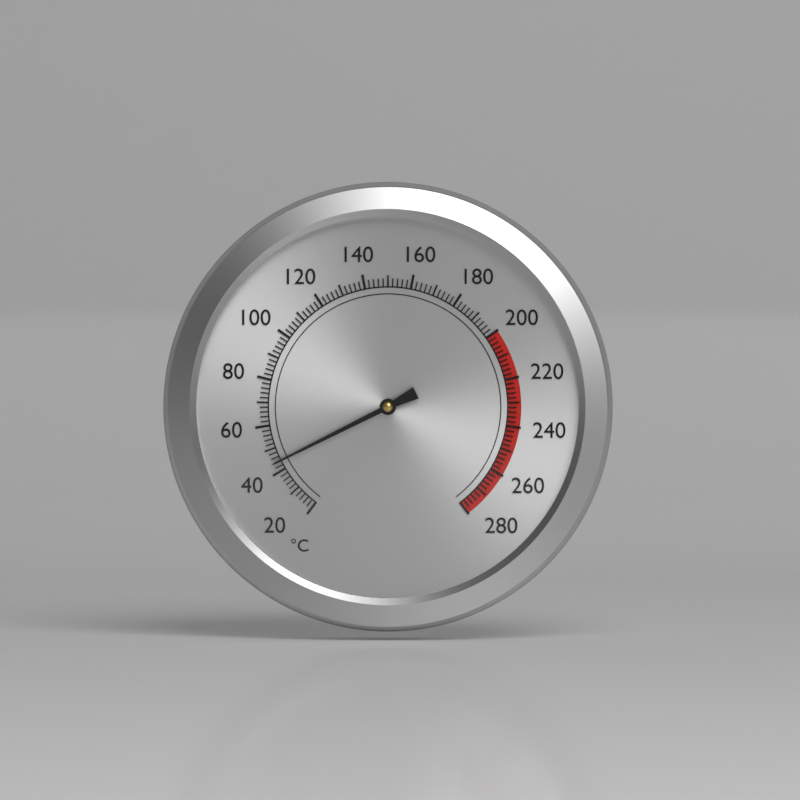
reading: 44 °C
